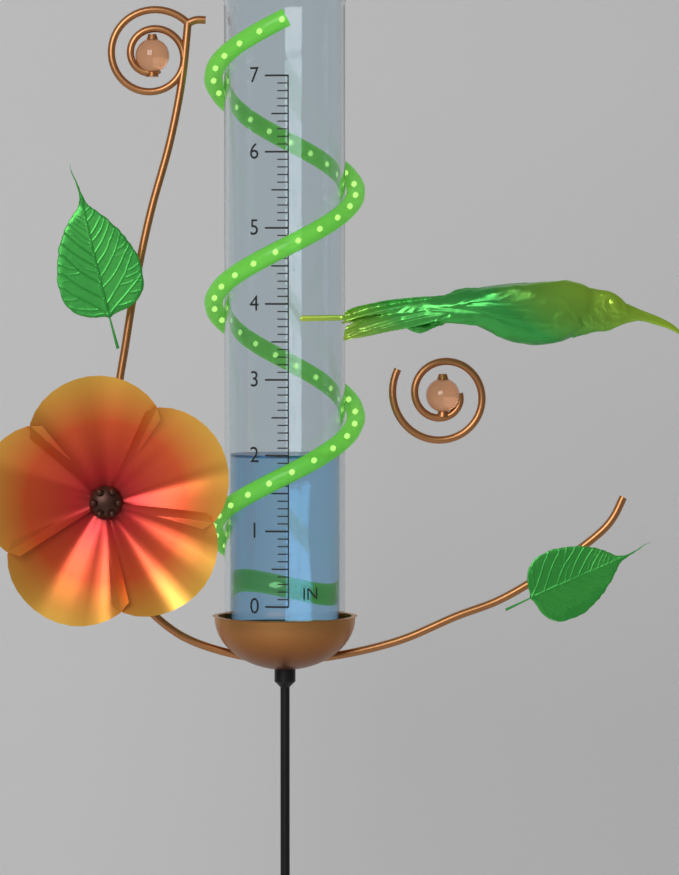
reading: 2.0 in
